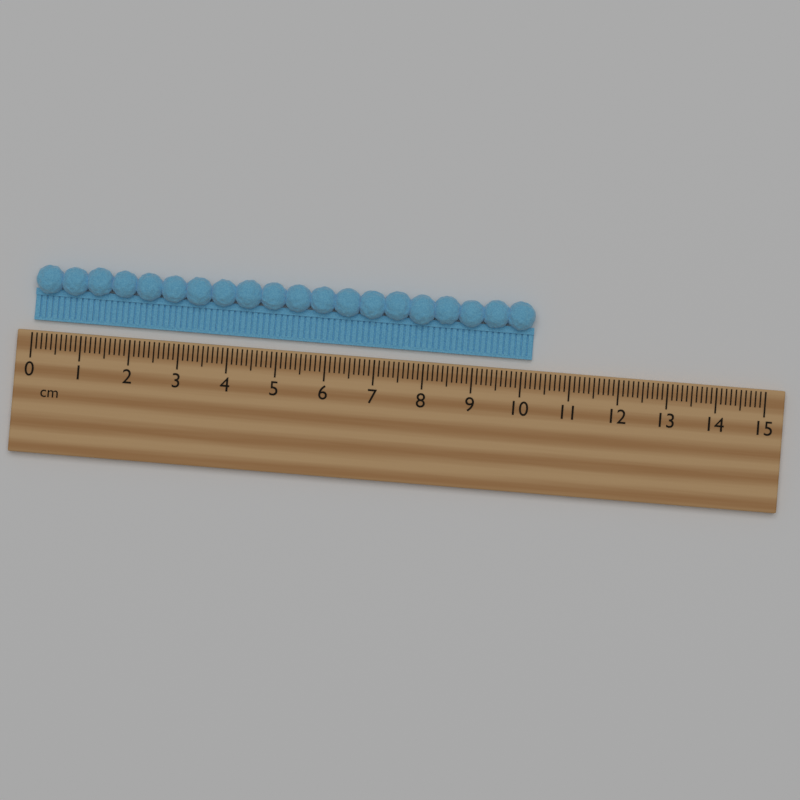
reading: 10.2 cm
